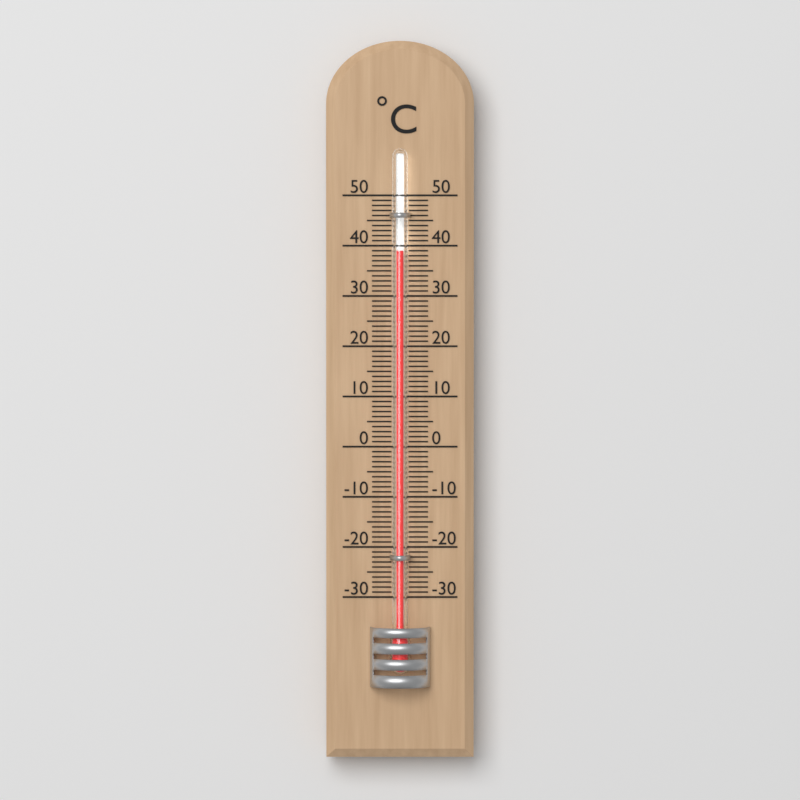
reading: 39 °C
